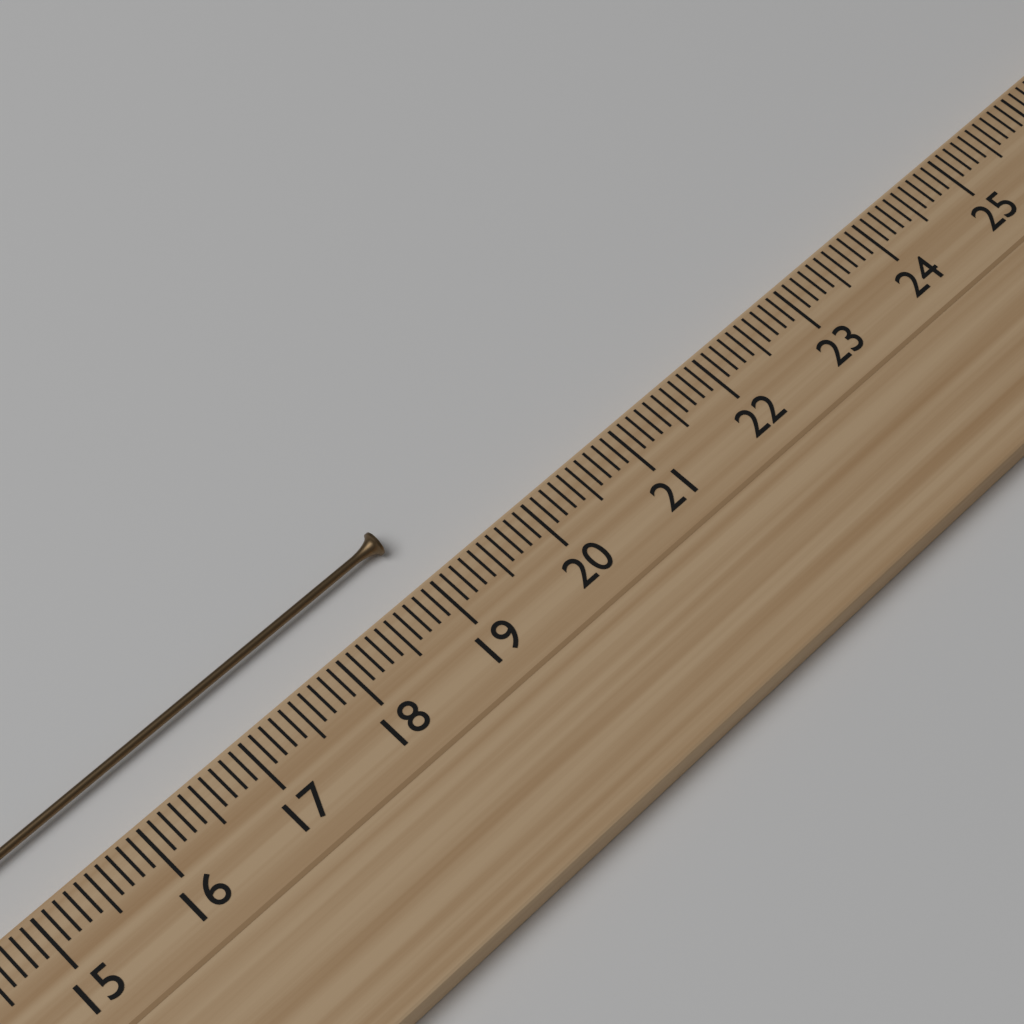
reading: 19.0 cm
